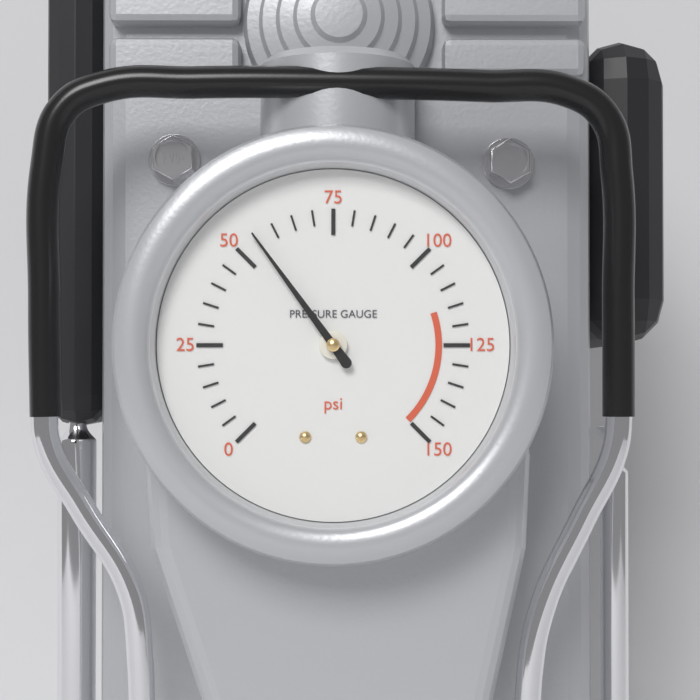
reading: 55 psi
